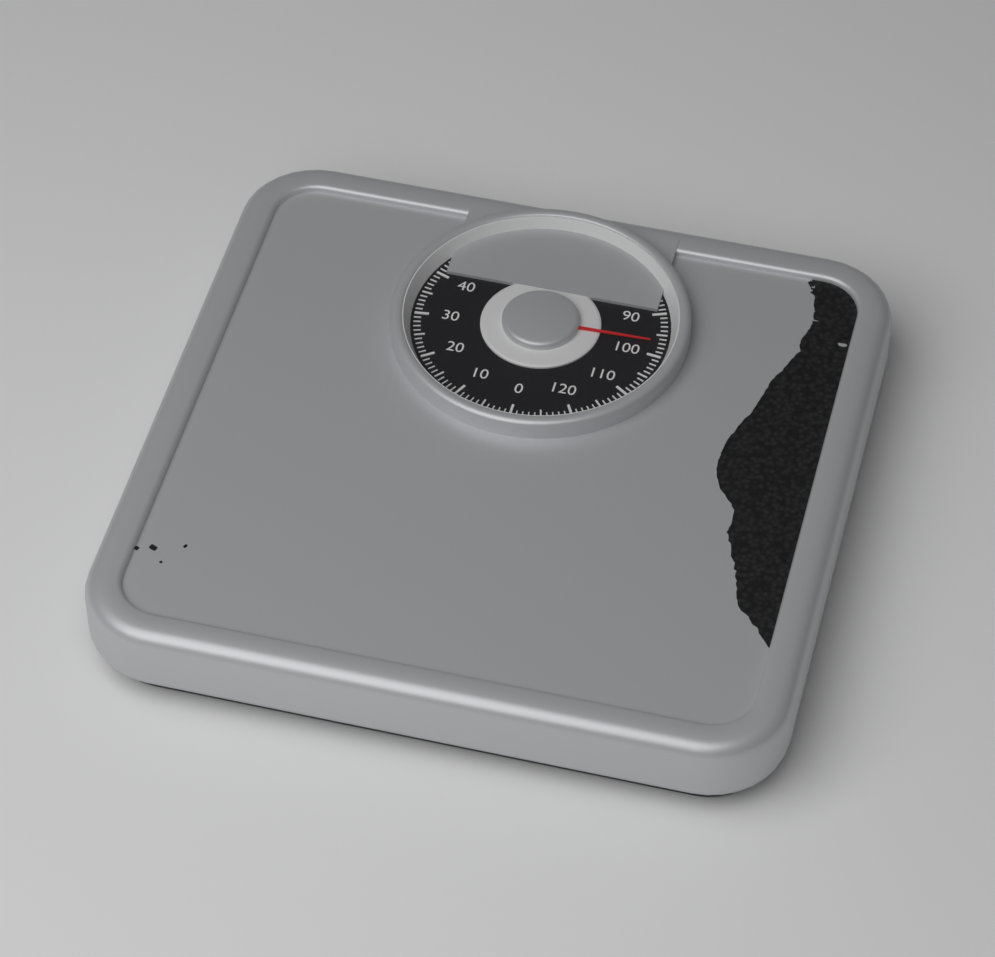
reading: 97 kg
